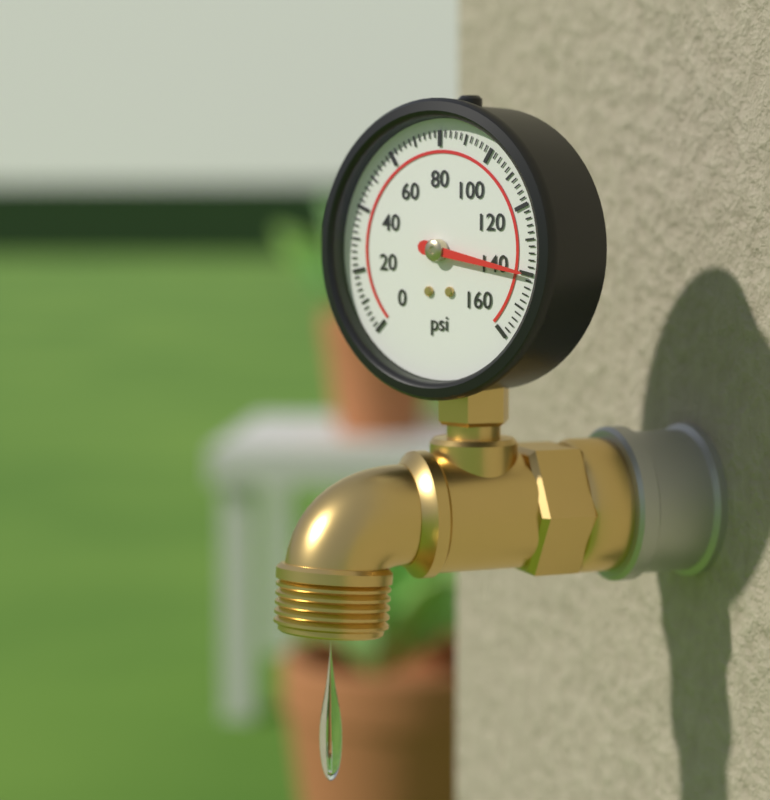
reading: 140 psi
